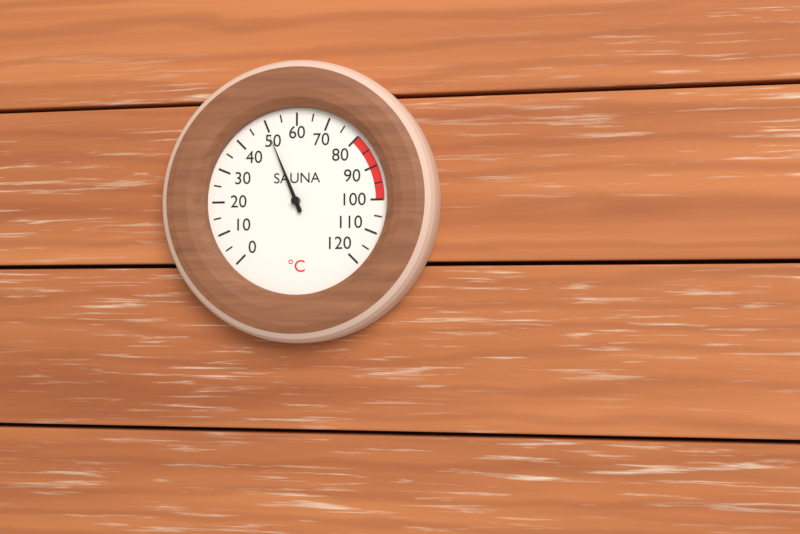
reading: 50 °C
